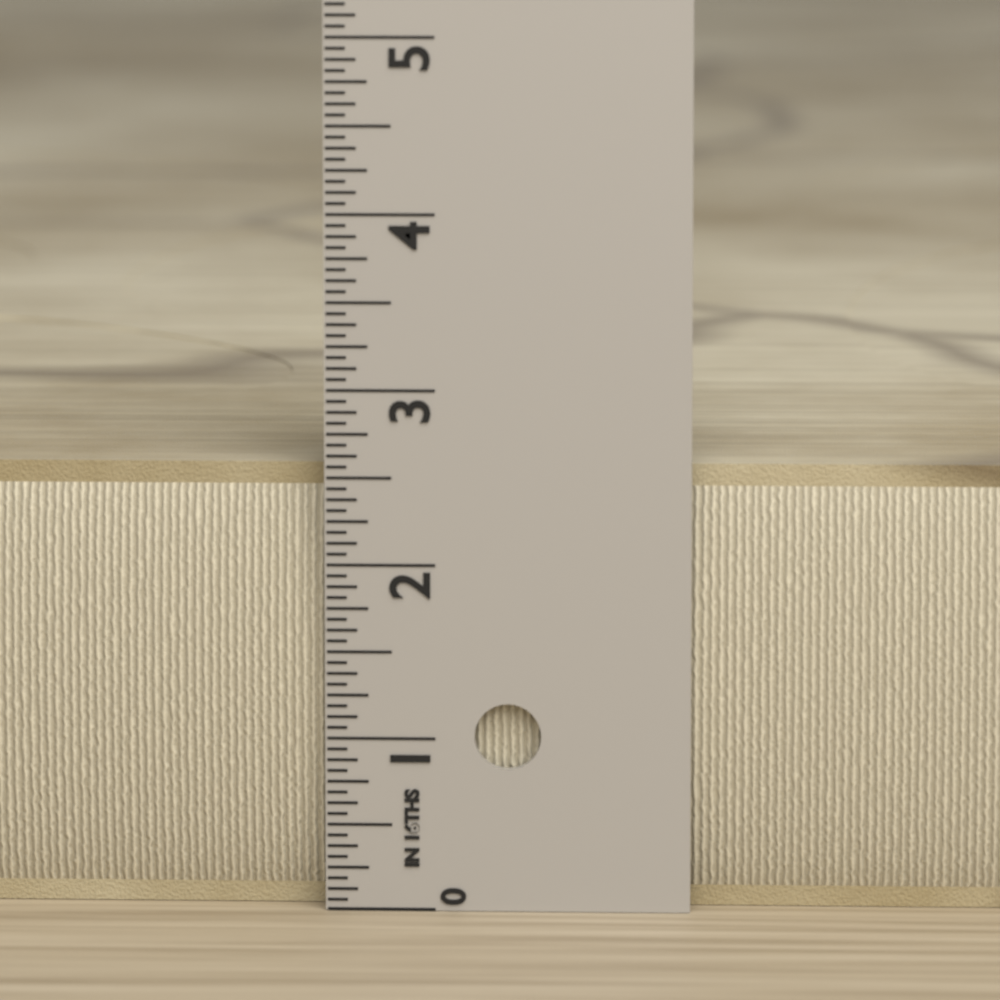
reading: 2.5625 in
